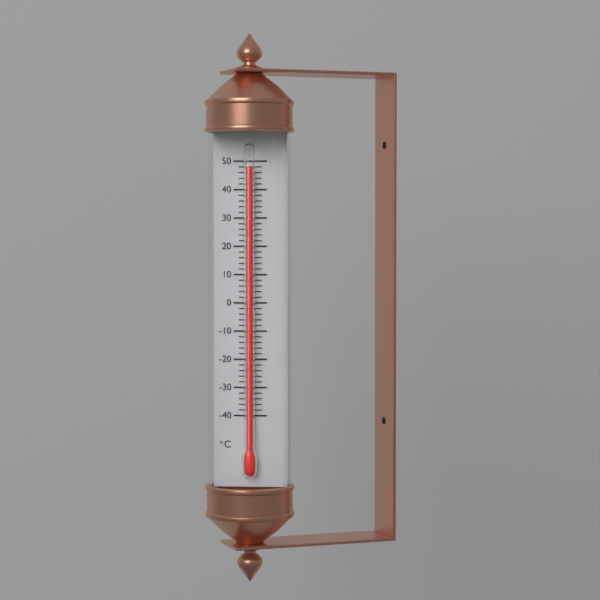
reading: 48 °C
